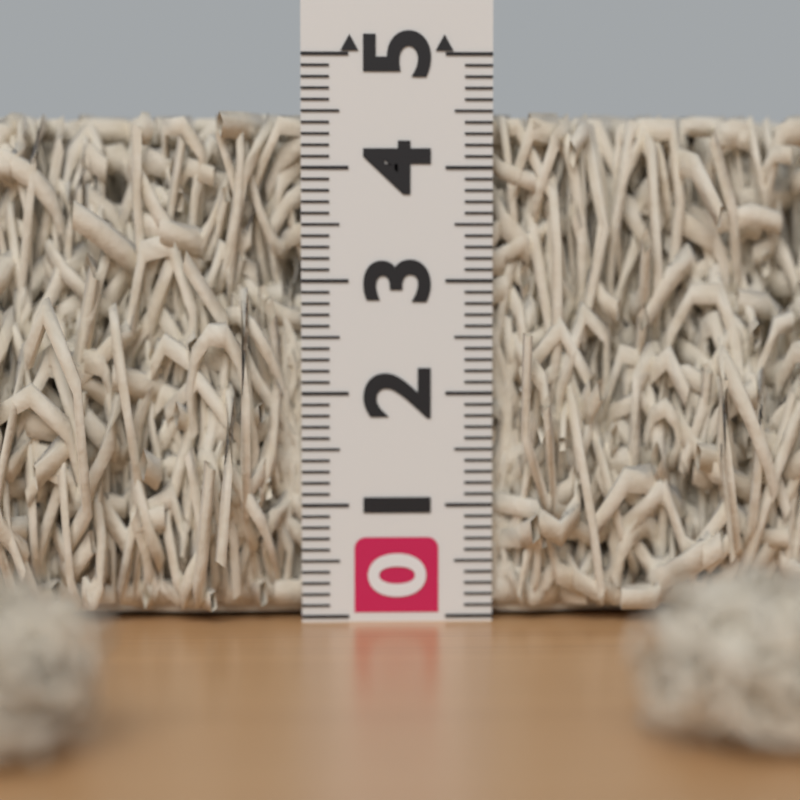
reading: 4.5 (no unit)
